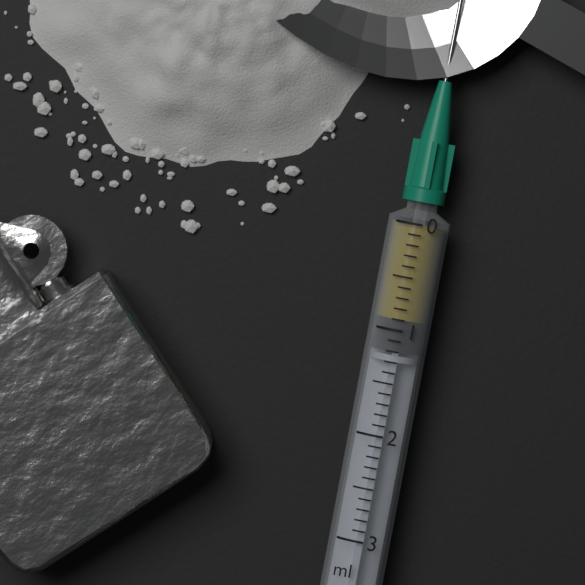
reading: 0.9 ml
